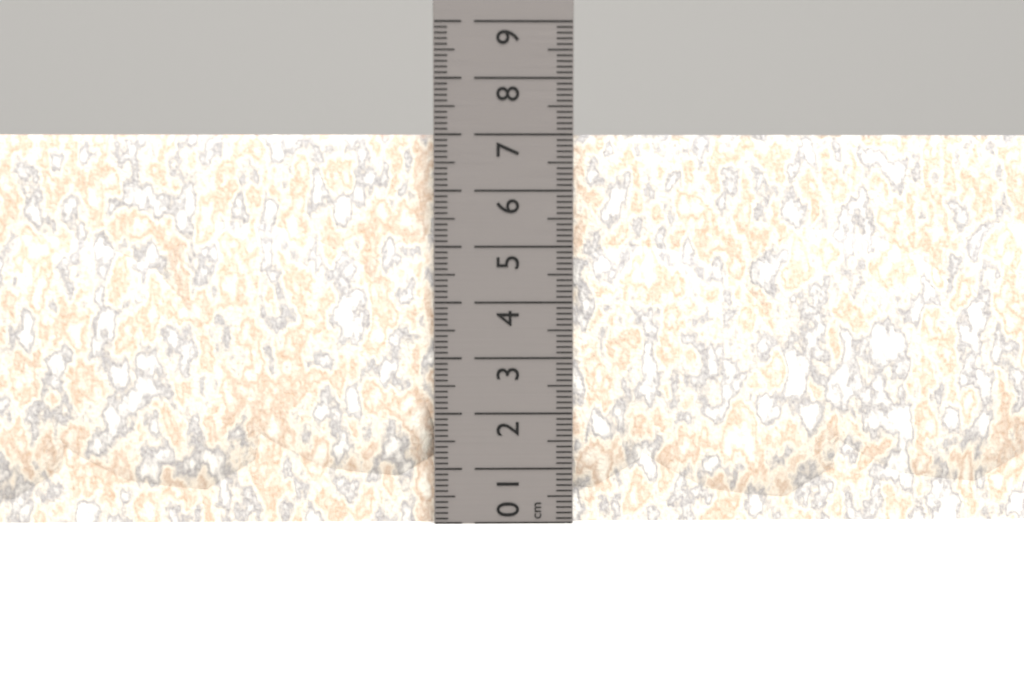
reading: 7.0 cm
